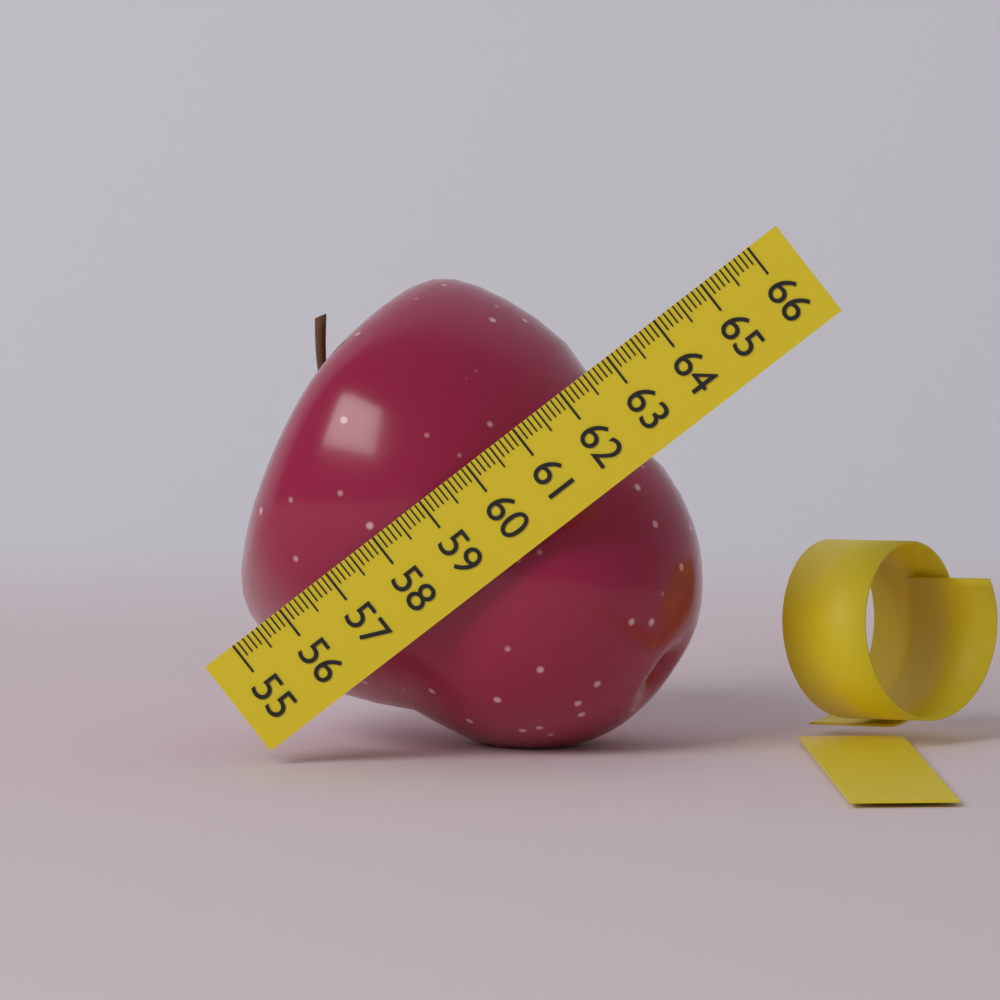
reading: 62.3 (no unit)
